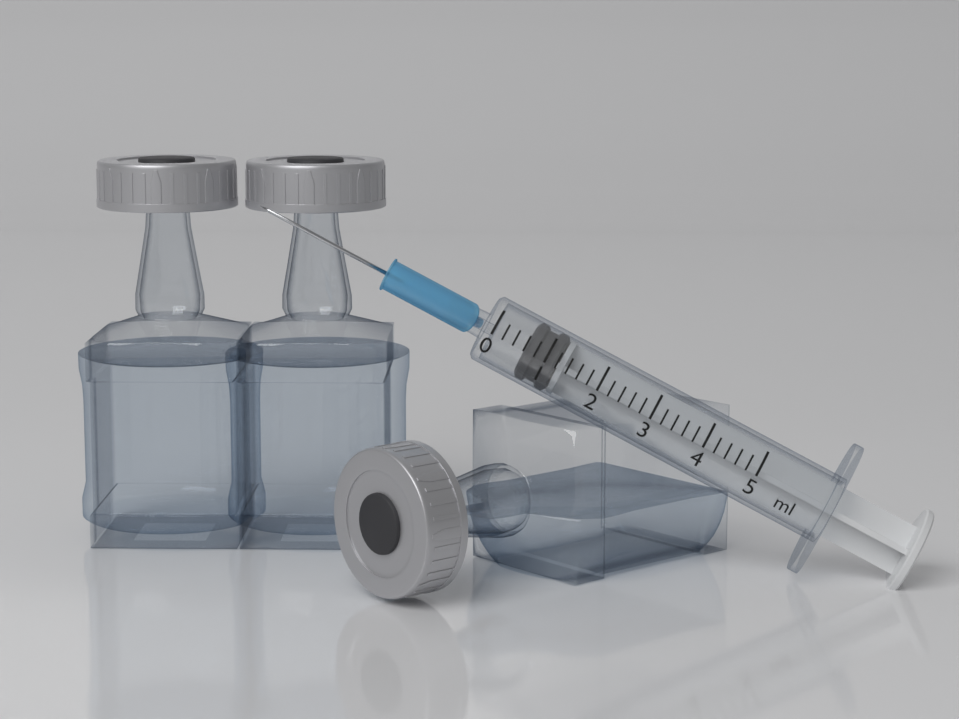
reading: 0.6 ml
